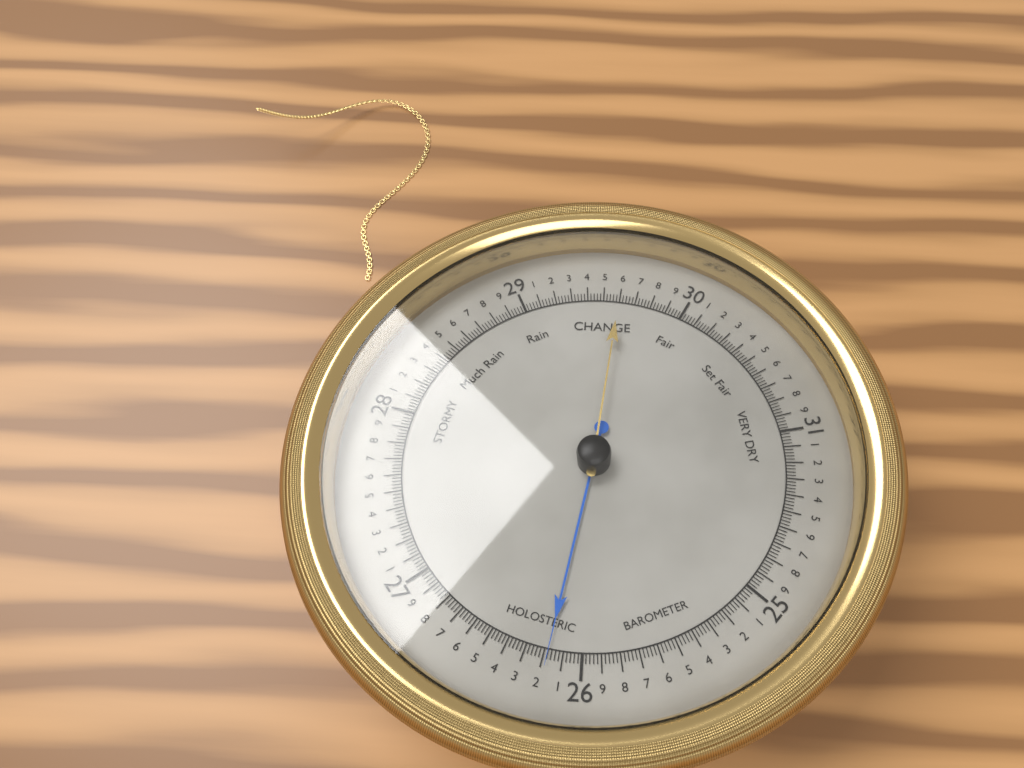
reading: 26.18 (no unit)
